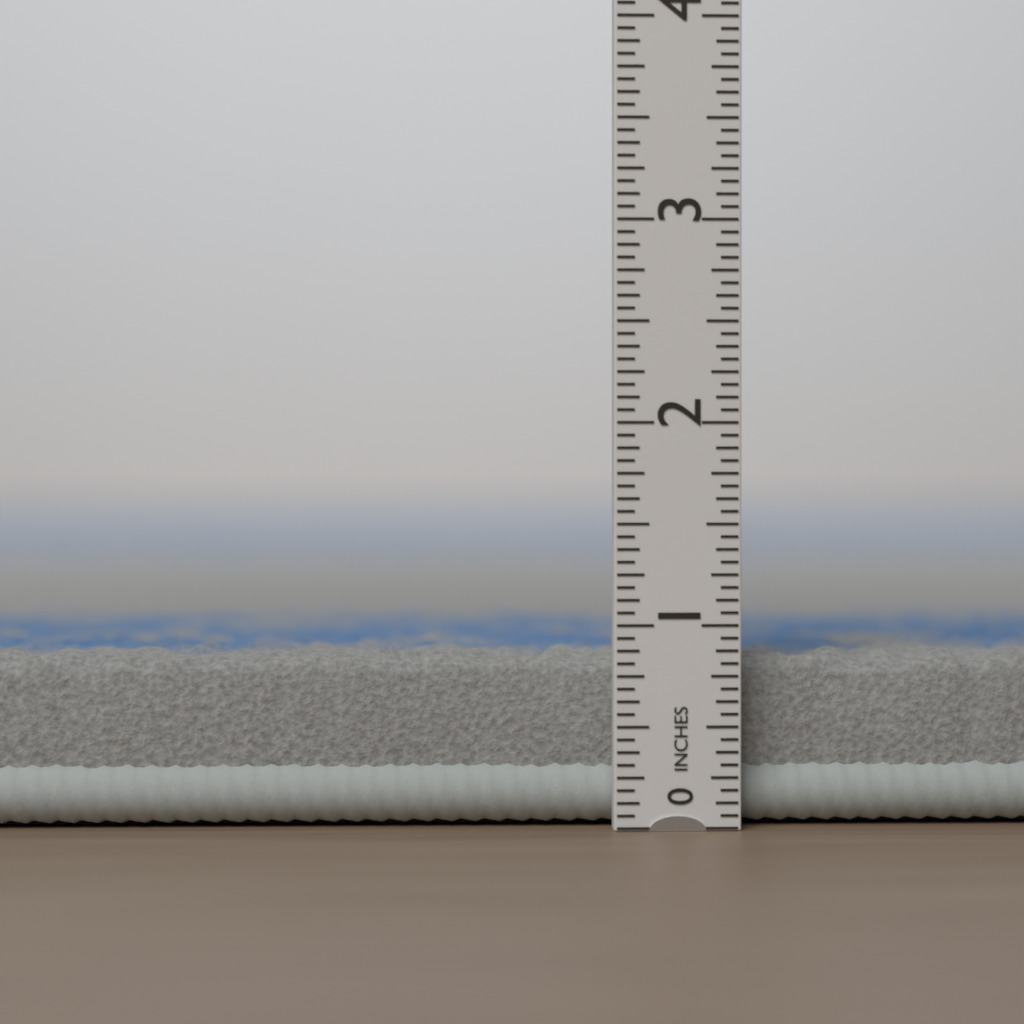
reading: 0.8750 in
